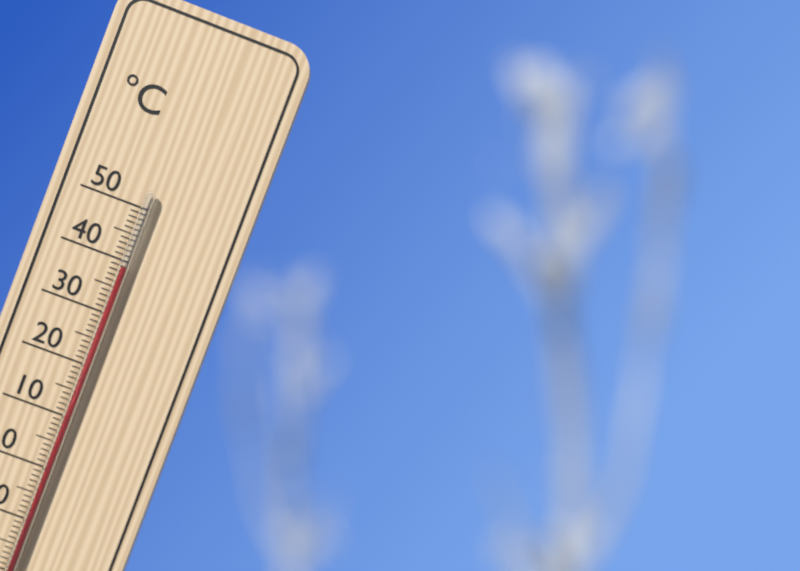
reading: 39 °C
